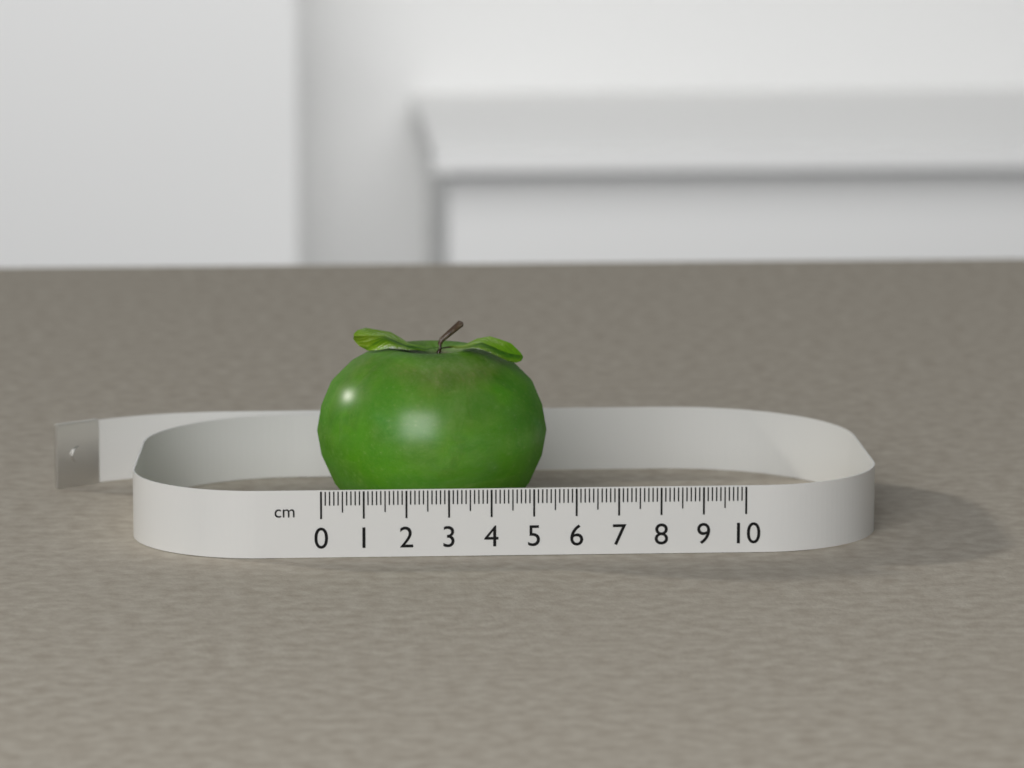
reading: 5.5 cm
